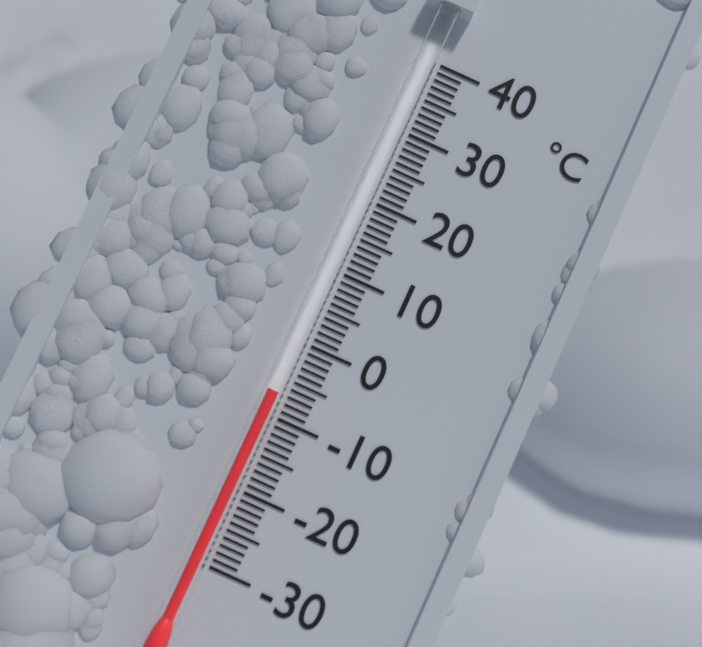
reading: -7 °C
